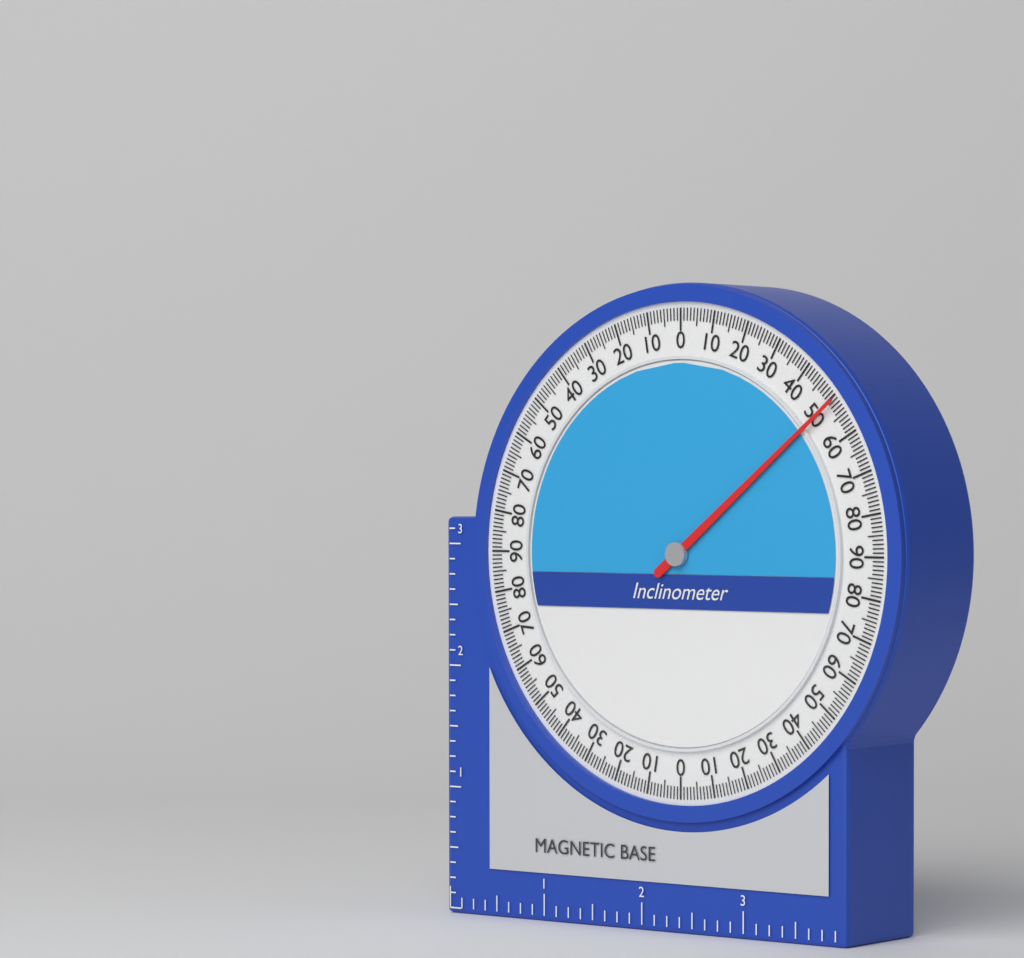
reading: 51 (no unit)
